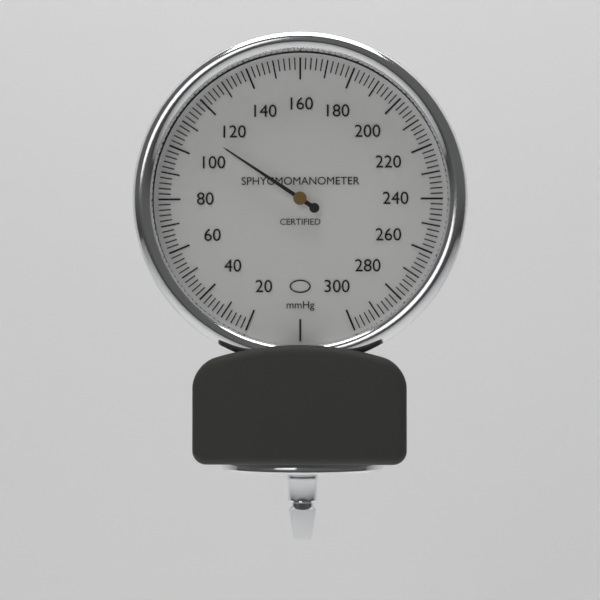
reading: 110 mmHg
